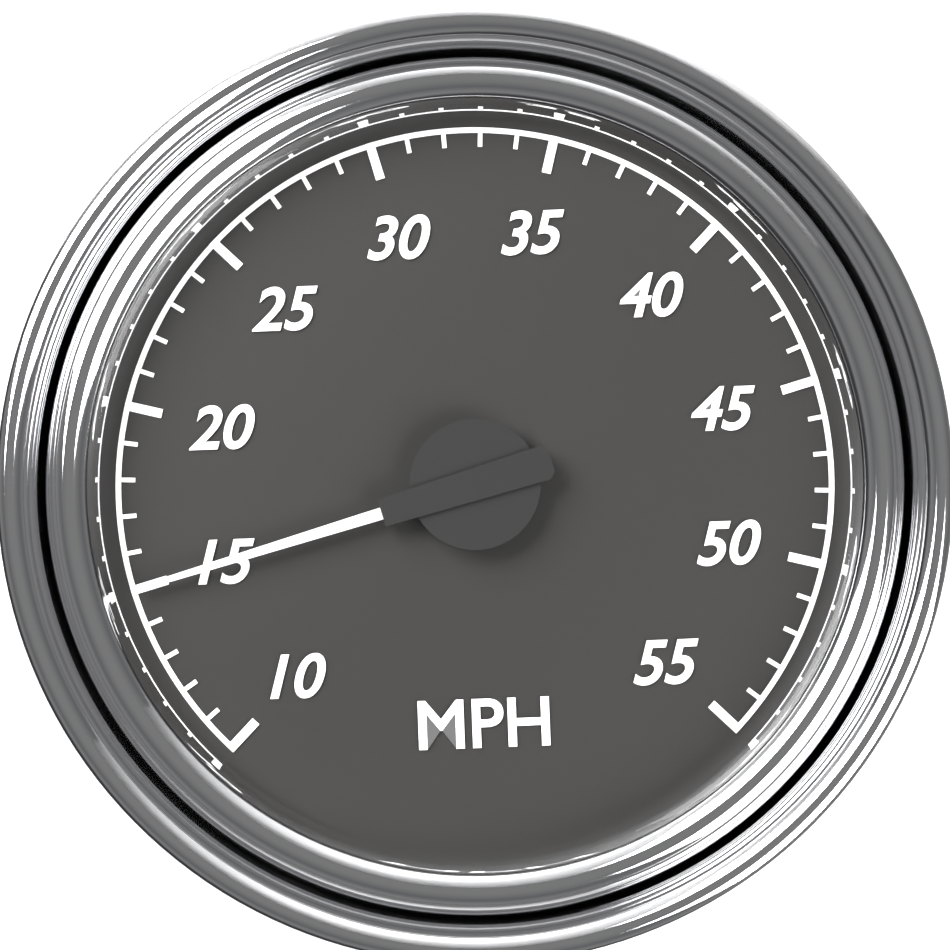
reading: 15 MPH
